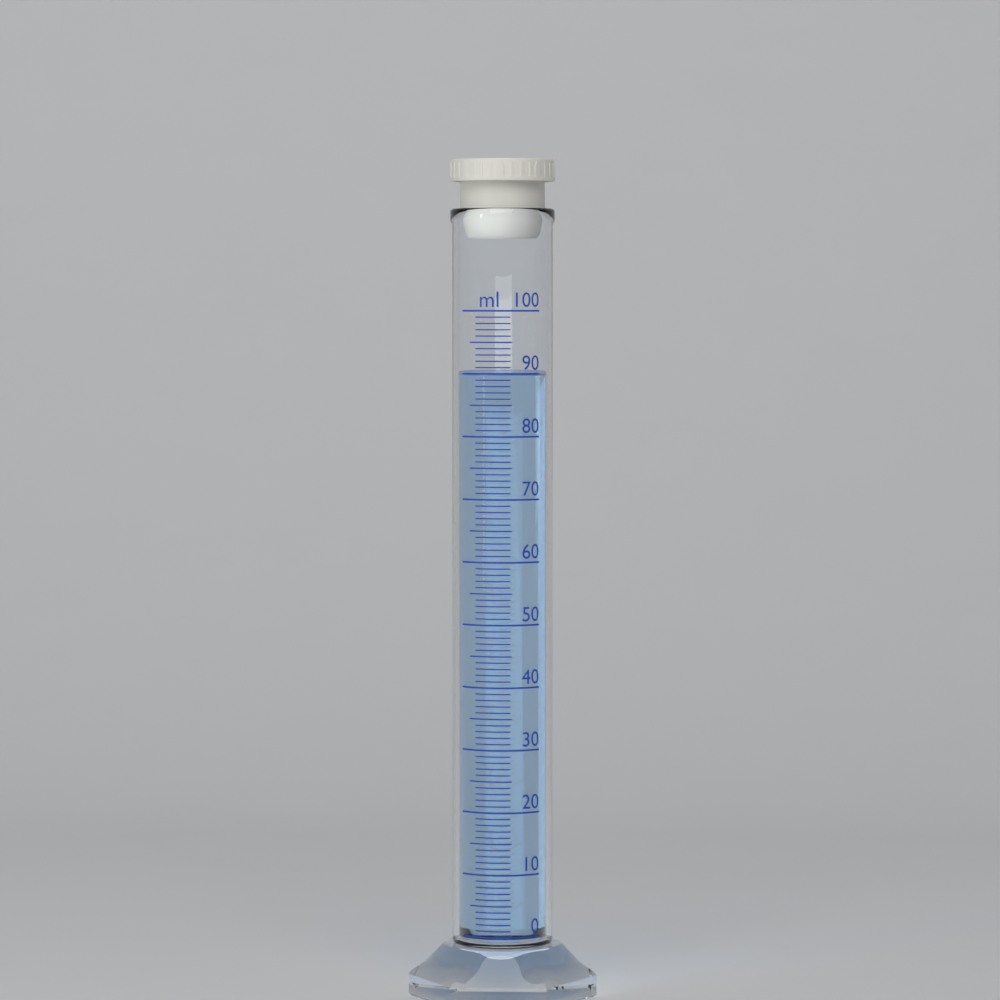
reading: 90 ml
